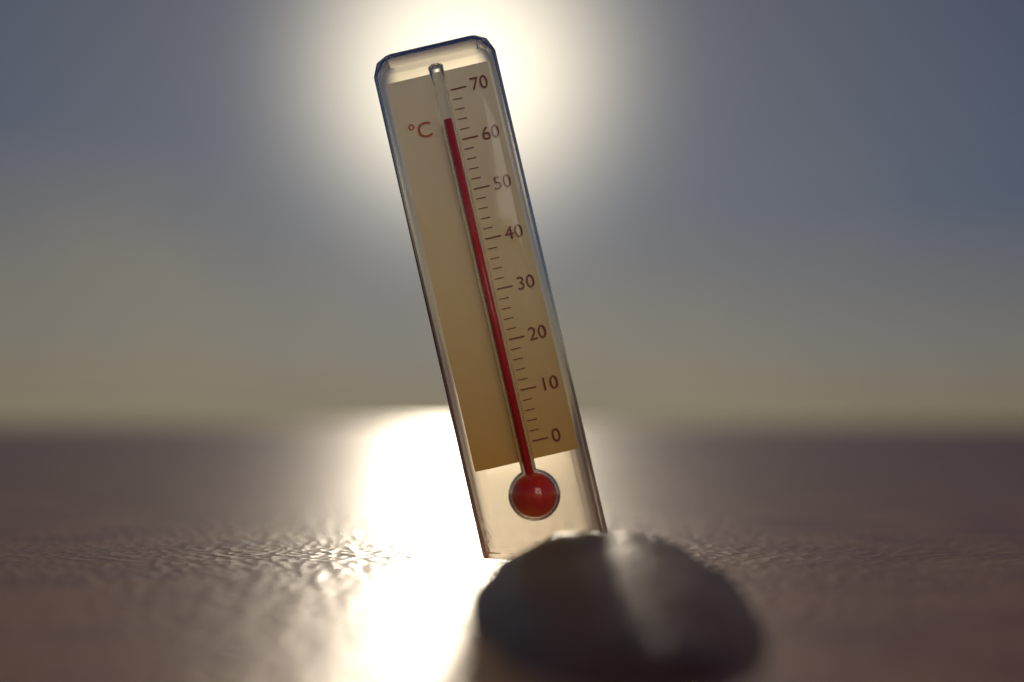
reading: 64 °C
